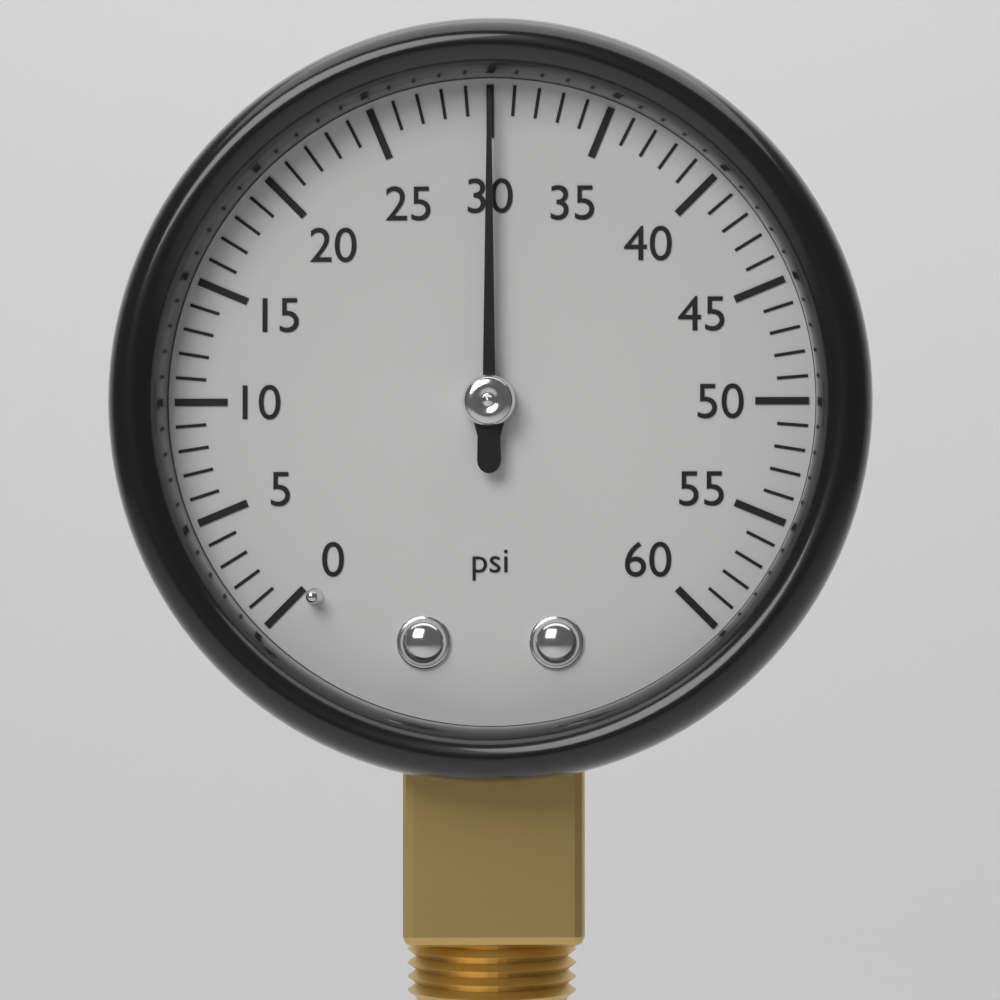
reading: 30 psi
